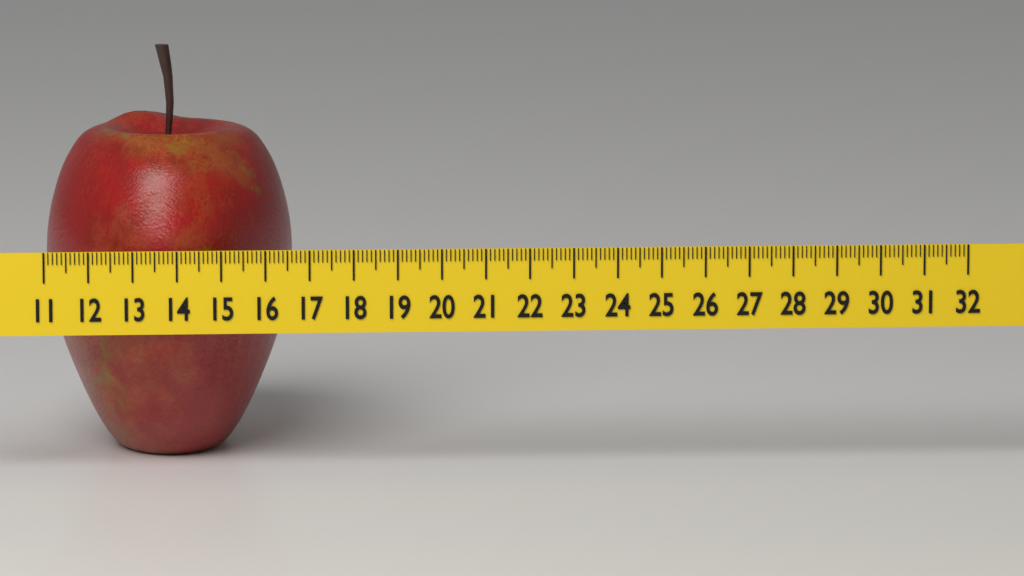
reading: 16.7 (no unit)
